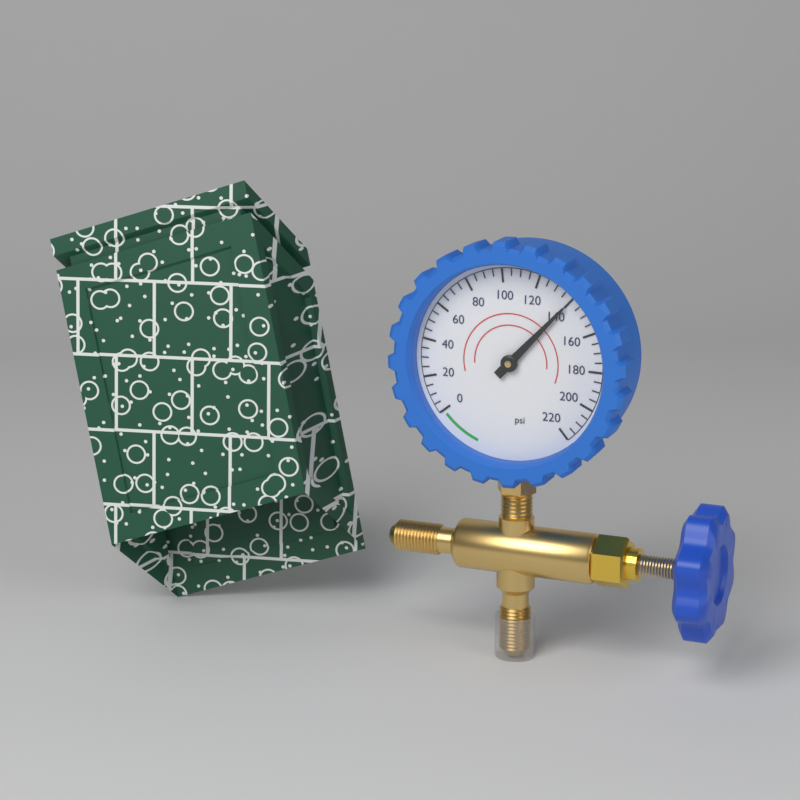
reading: 140 psi
